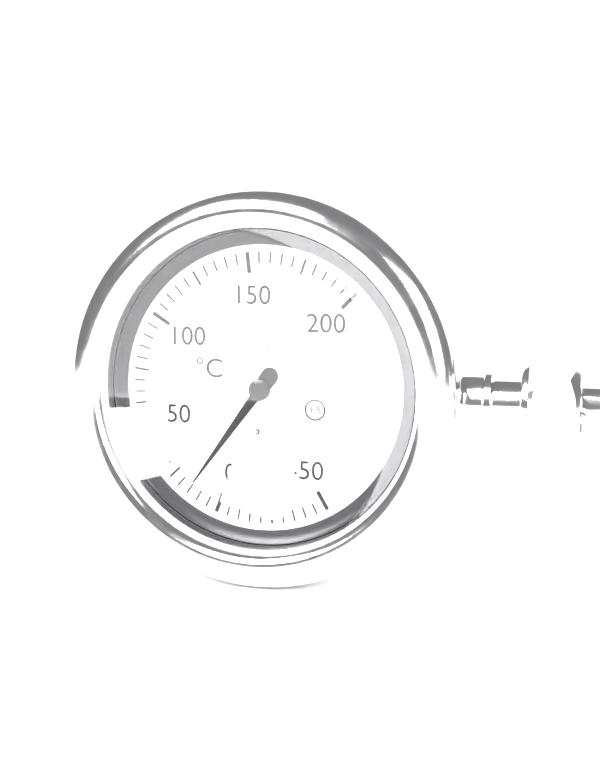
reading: 15 °C
